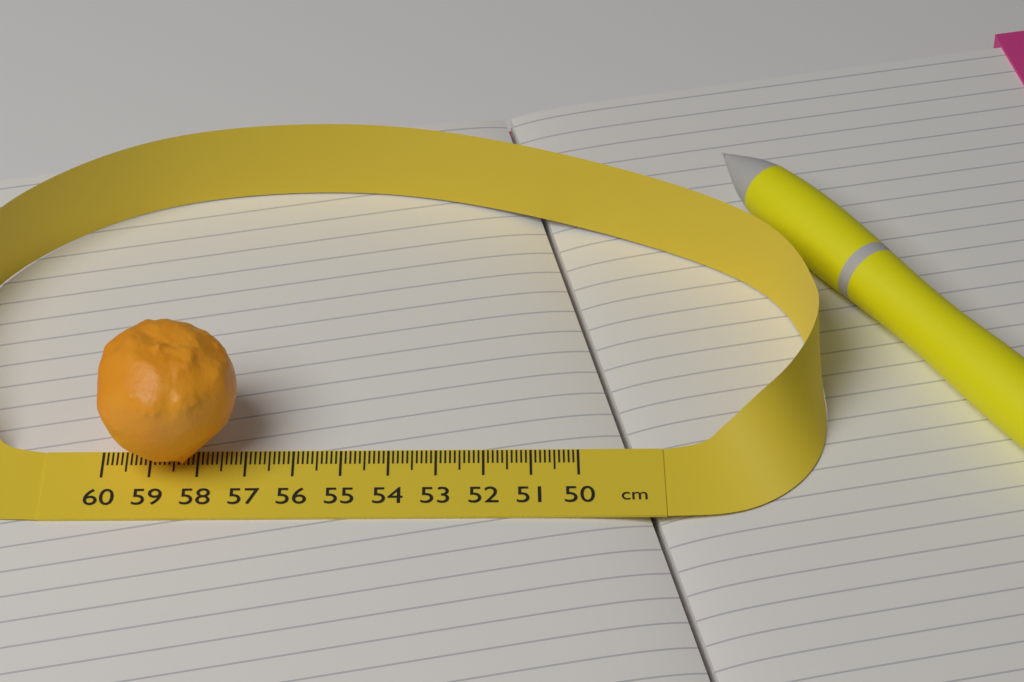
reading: 57.1 cm
